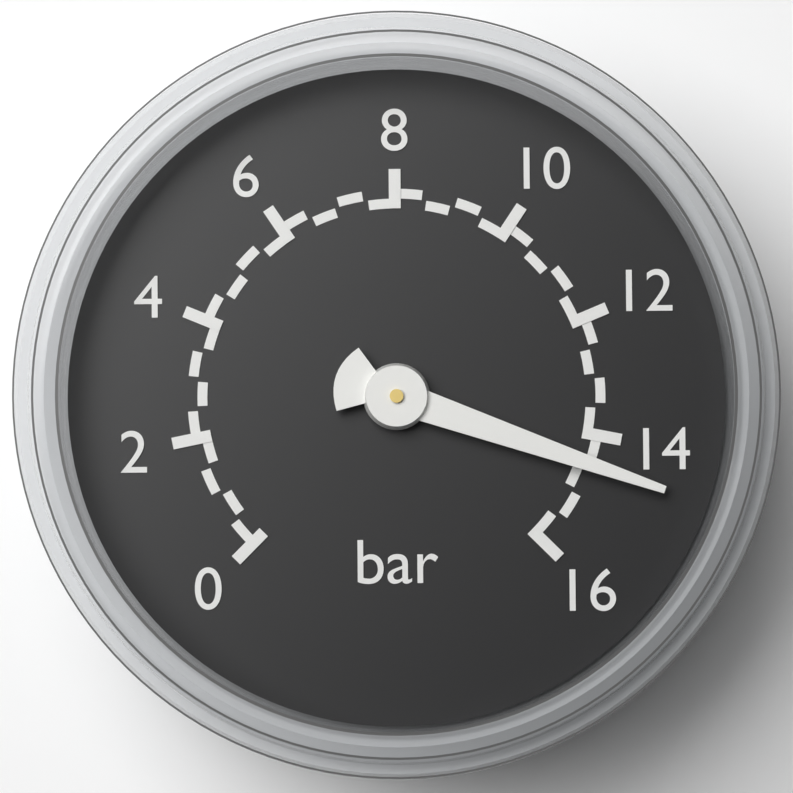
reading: 14.5 bar
